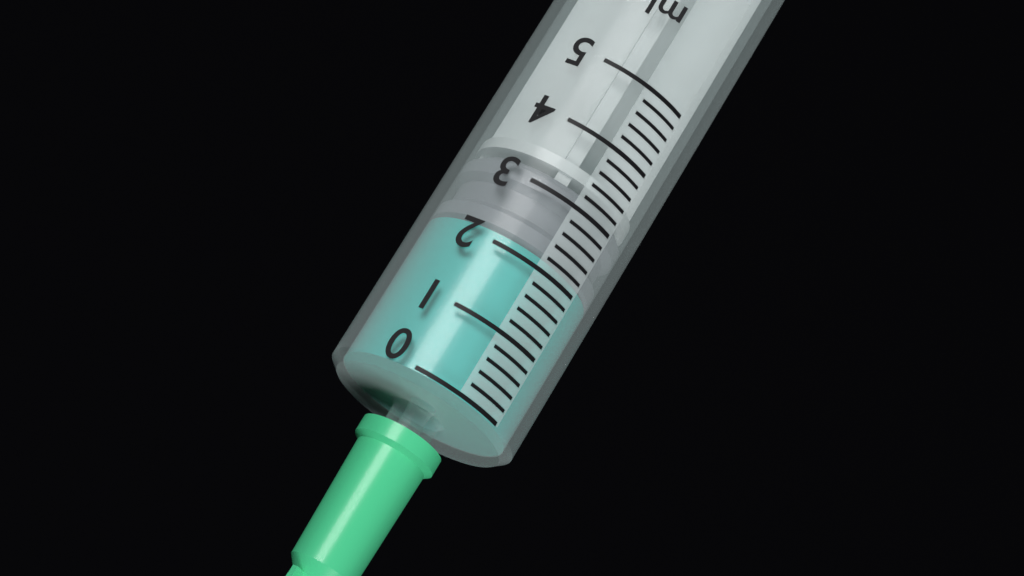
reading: 2.2 ml
